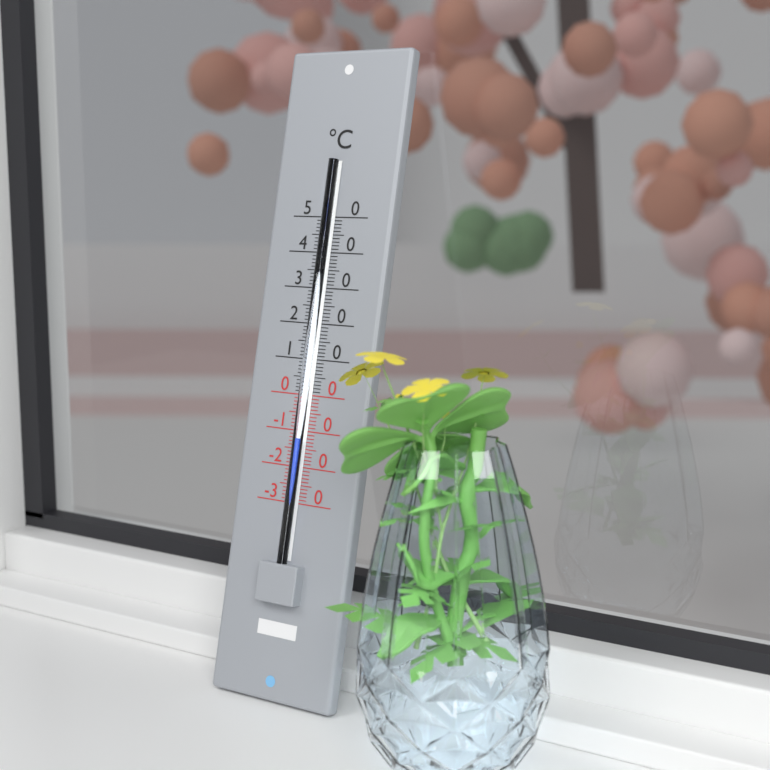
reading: -12 °C
